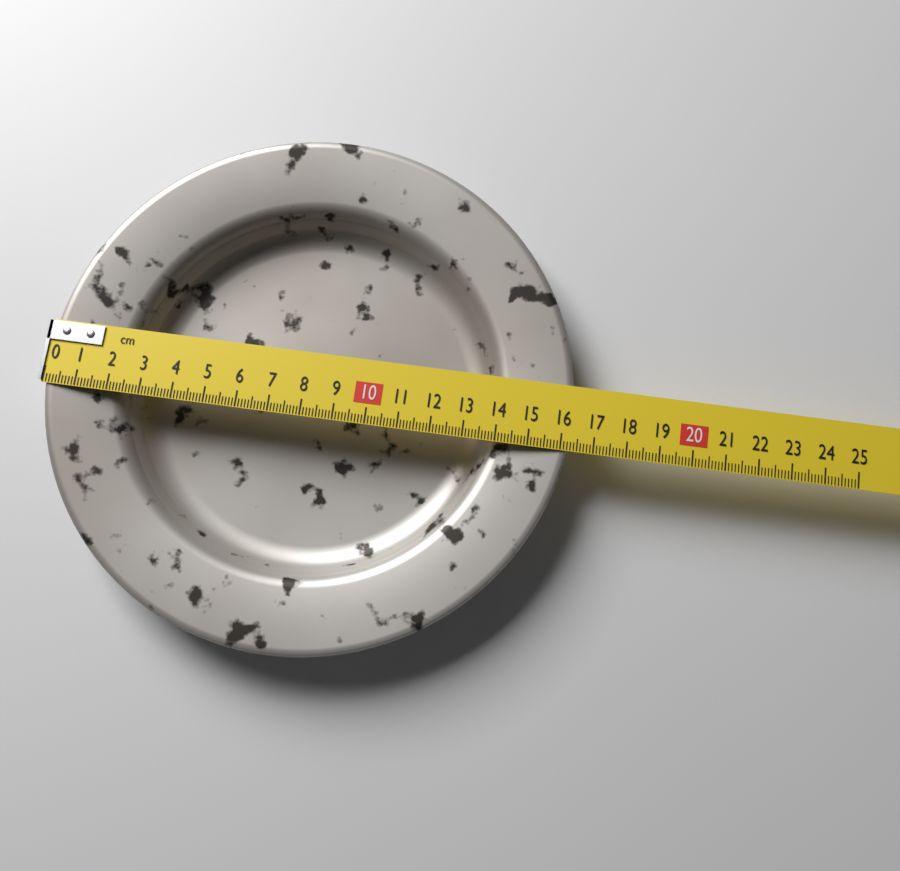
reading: 16.3 cm
